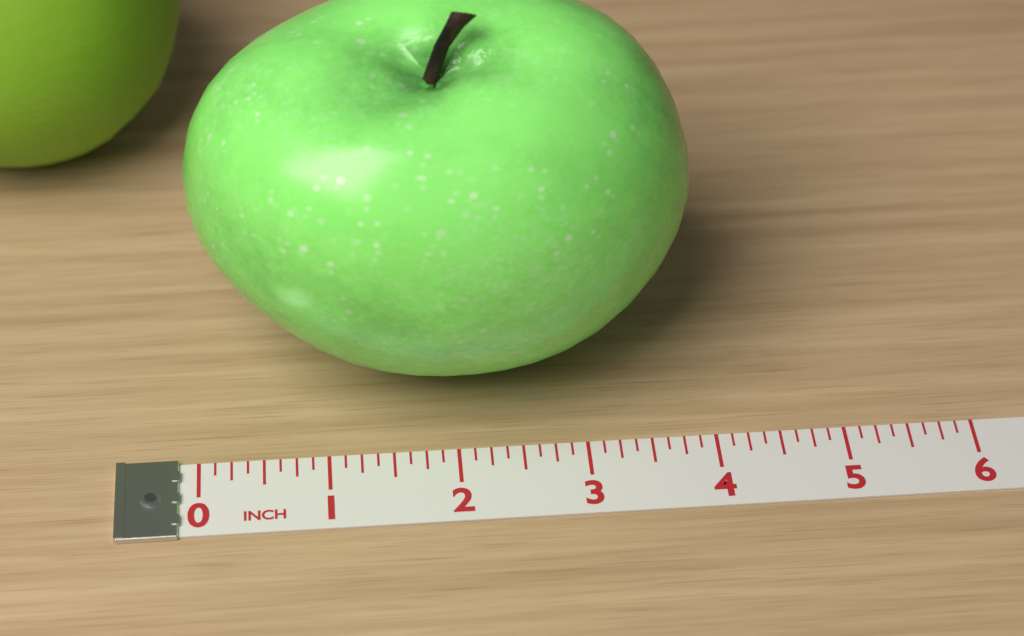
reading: 3.875 inch
